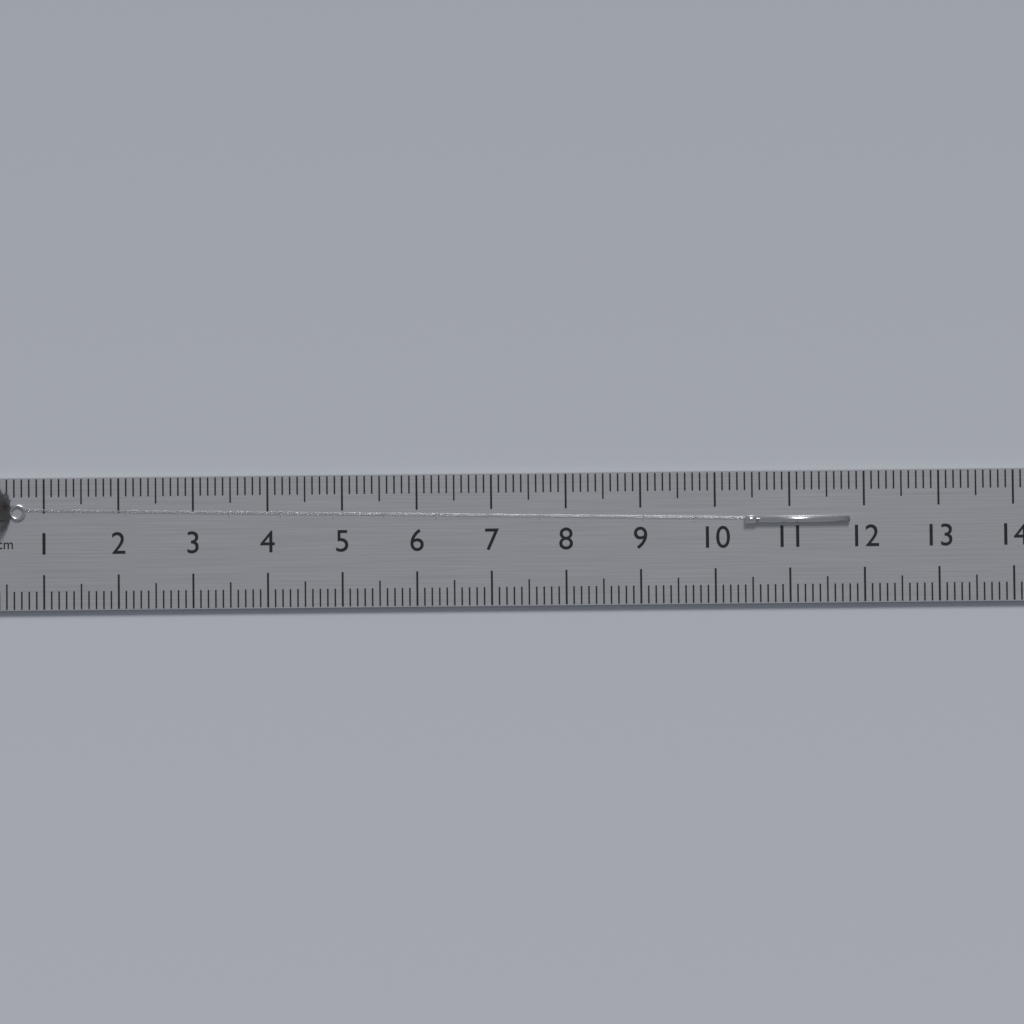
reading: 11.8 cm
